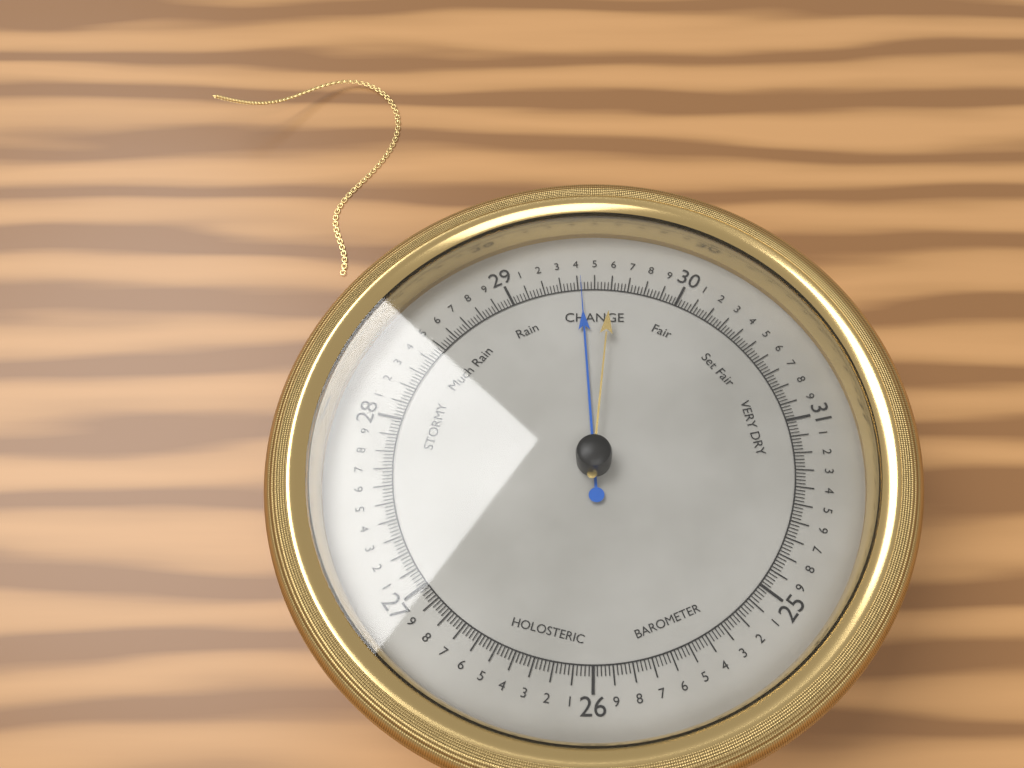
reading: 29.42 (no unit)
